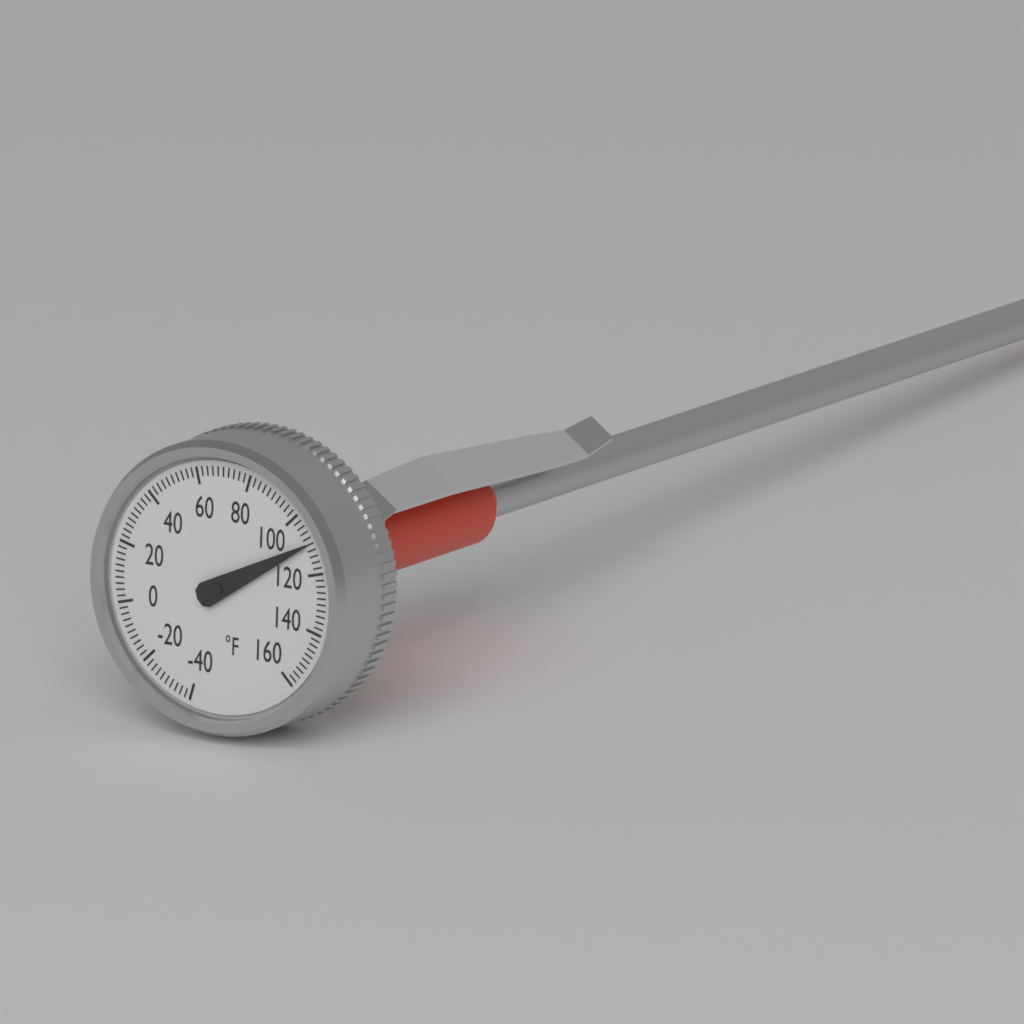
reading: 110 °F
